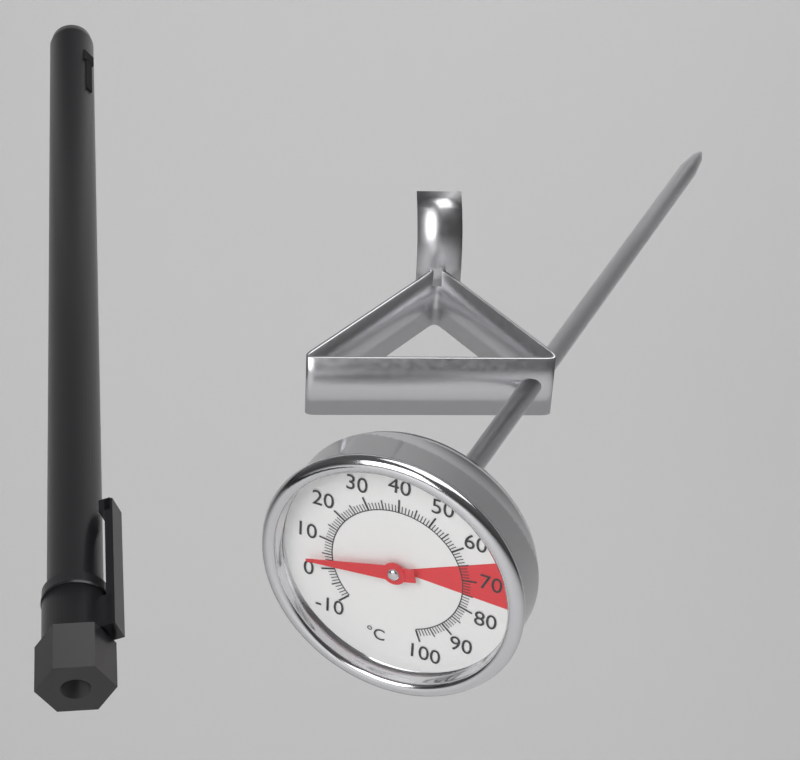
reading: 3 °C
